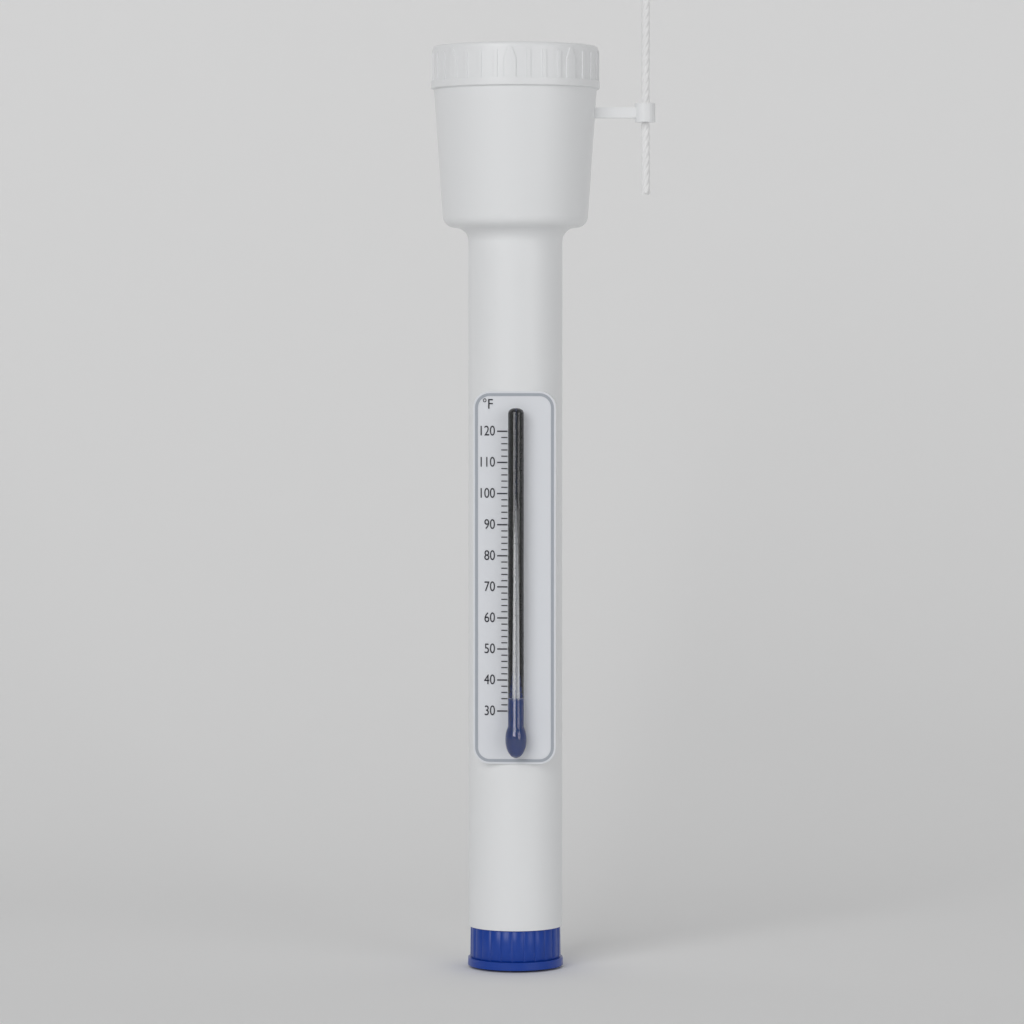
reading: 34 °F
